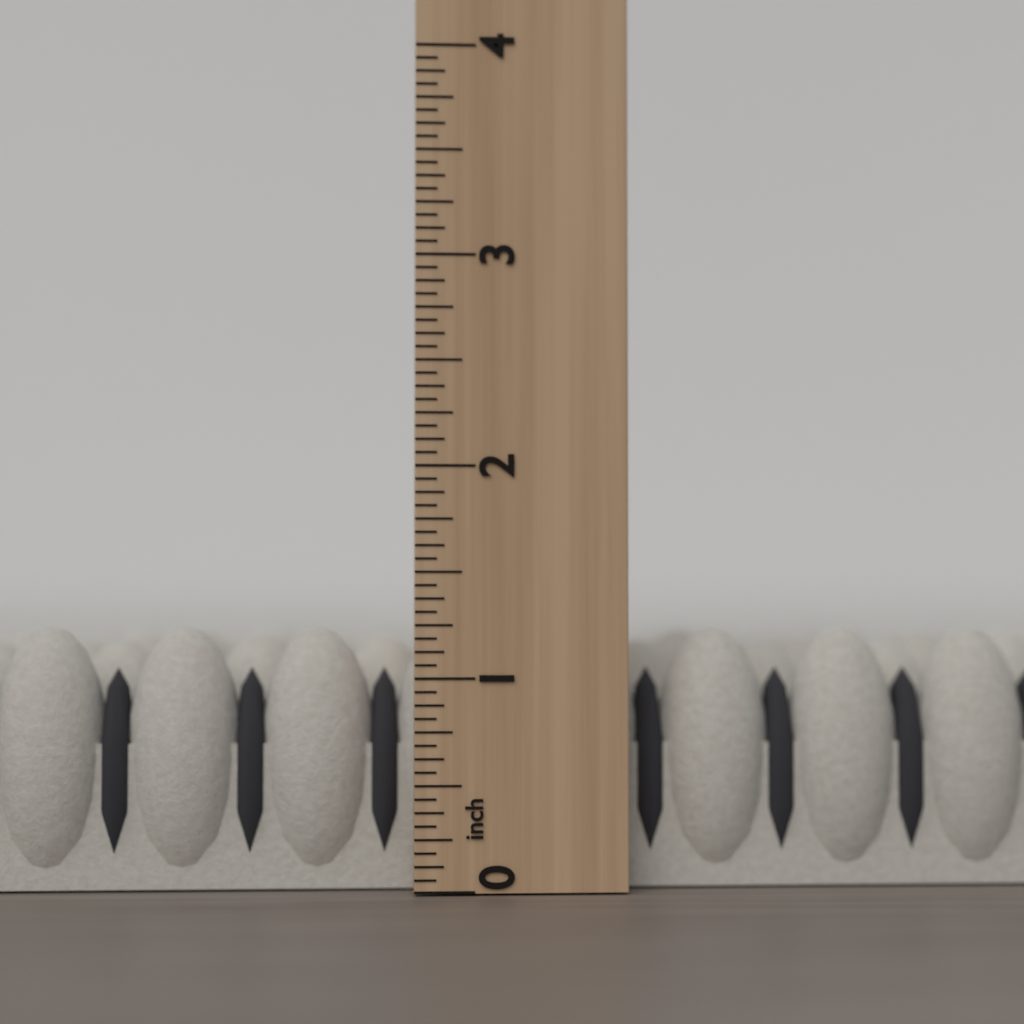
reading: 1.2500 inch
